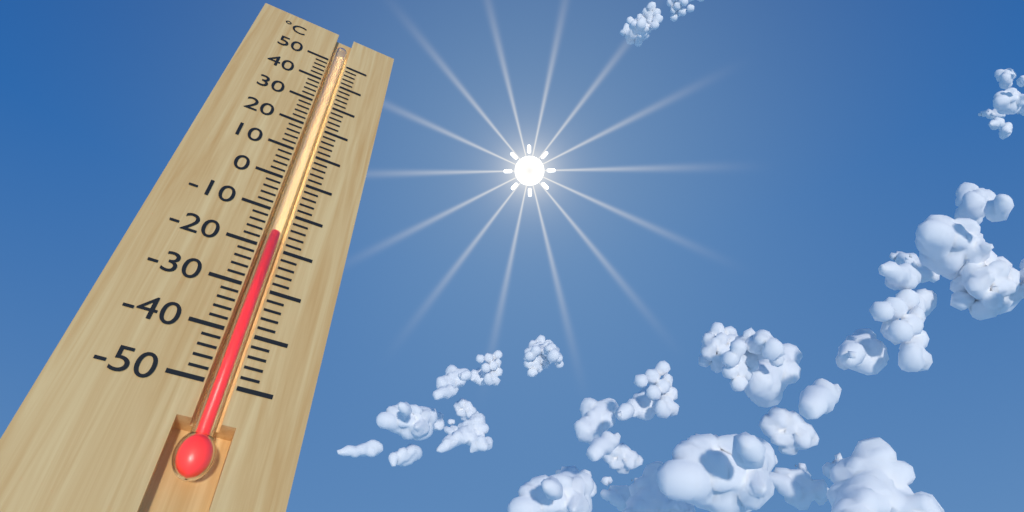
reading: -16 °C
